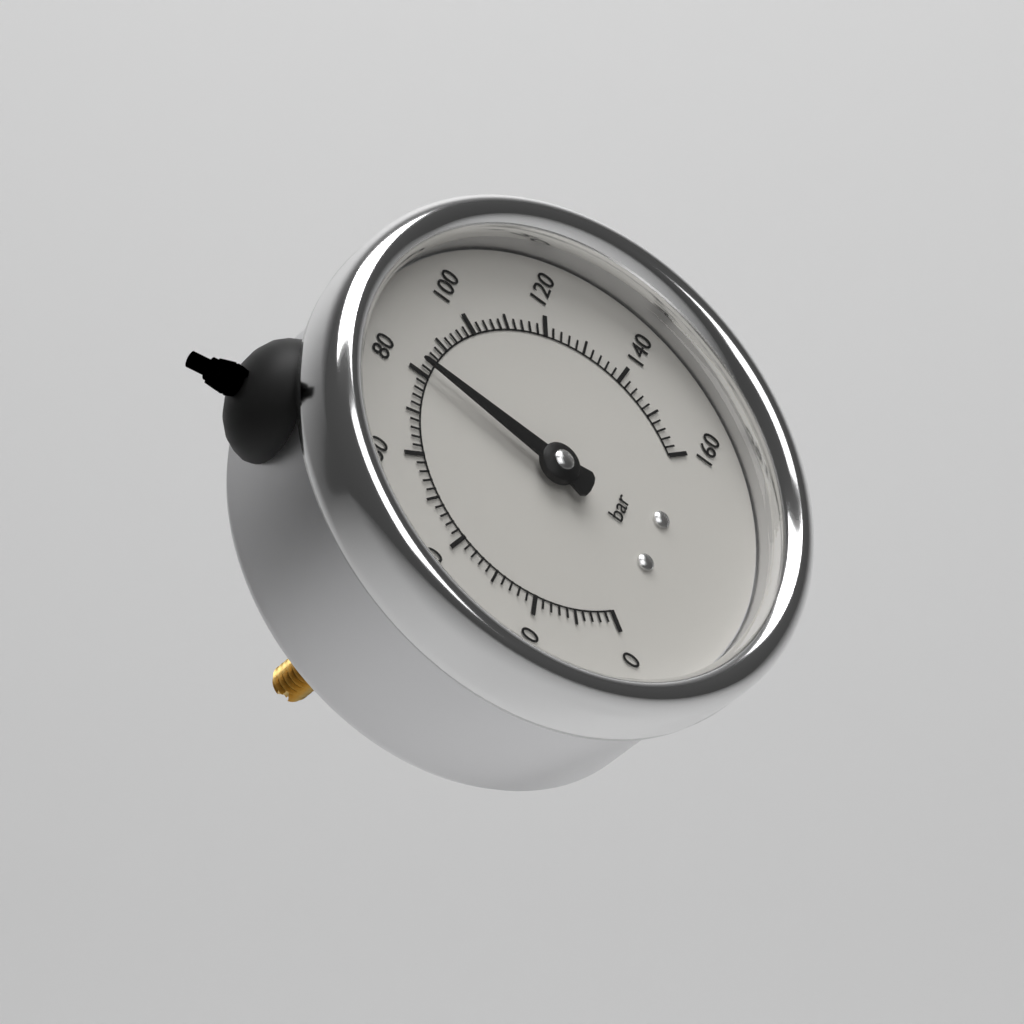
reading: 82 bar
